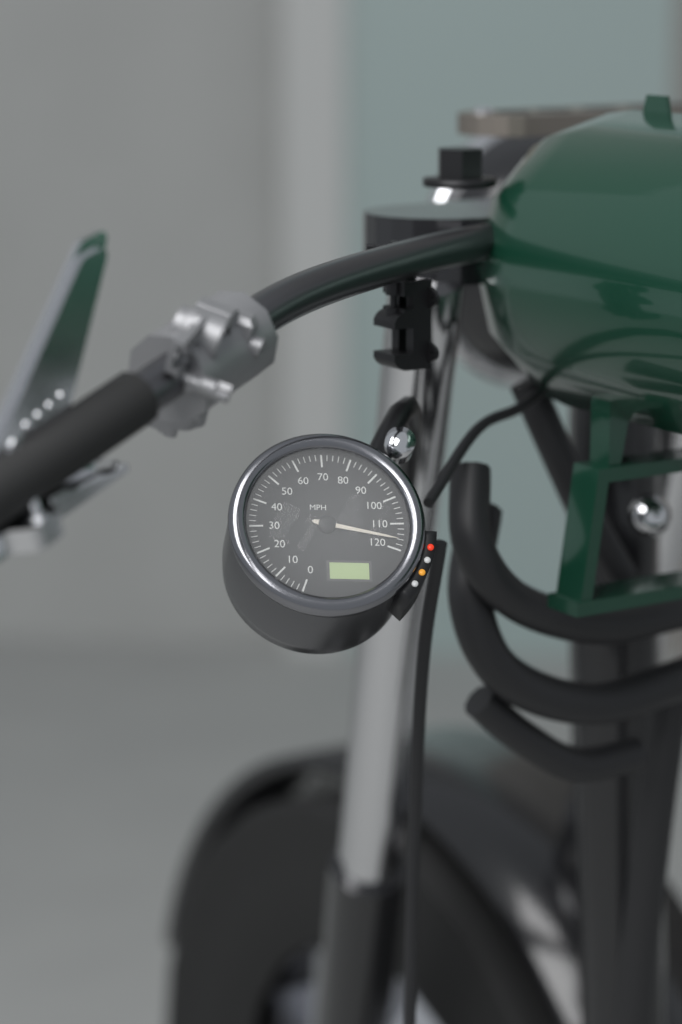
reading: 116 MPH
